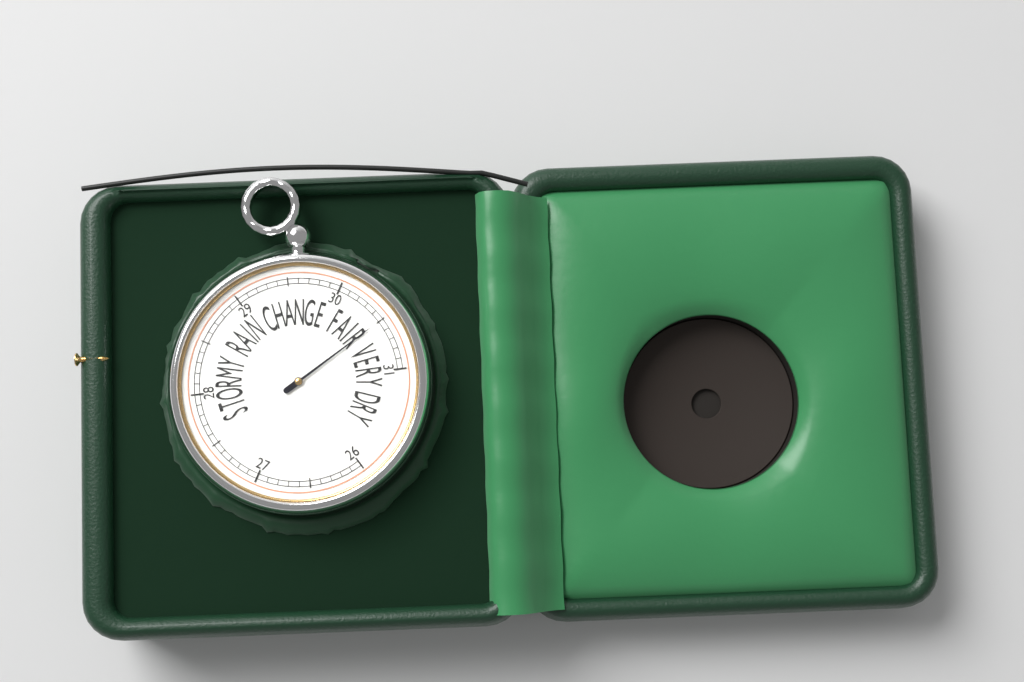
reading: 30.5 inHg
